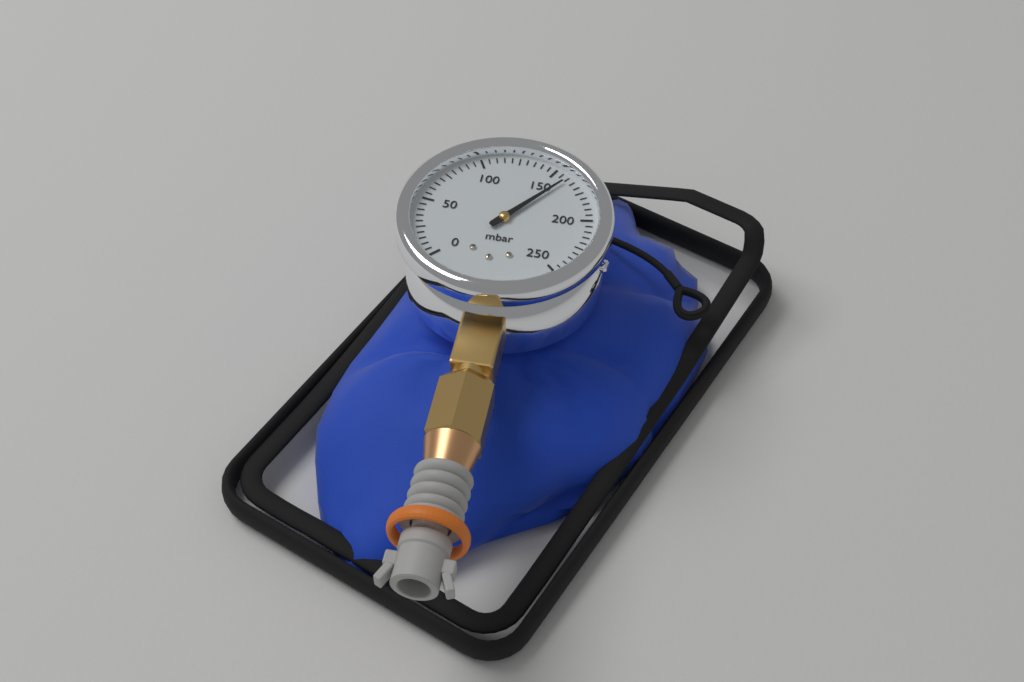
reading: 160 mbar
